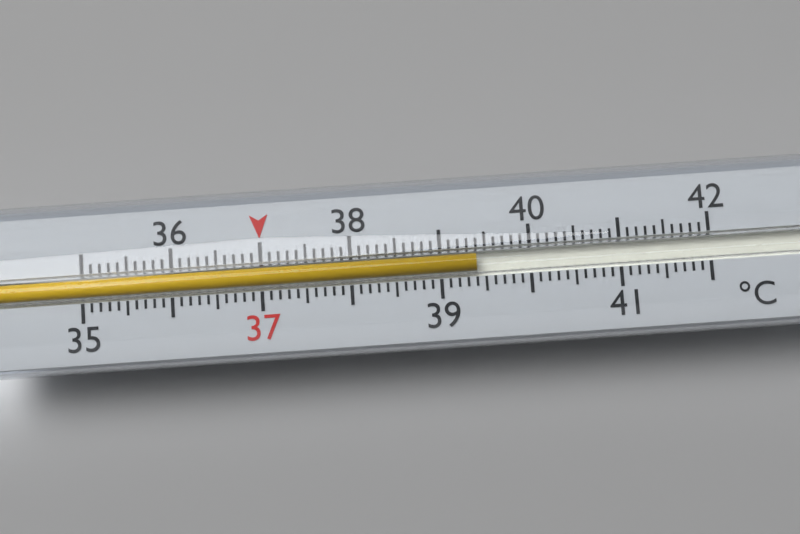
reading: 39.4 °C
